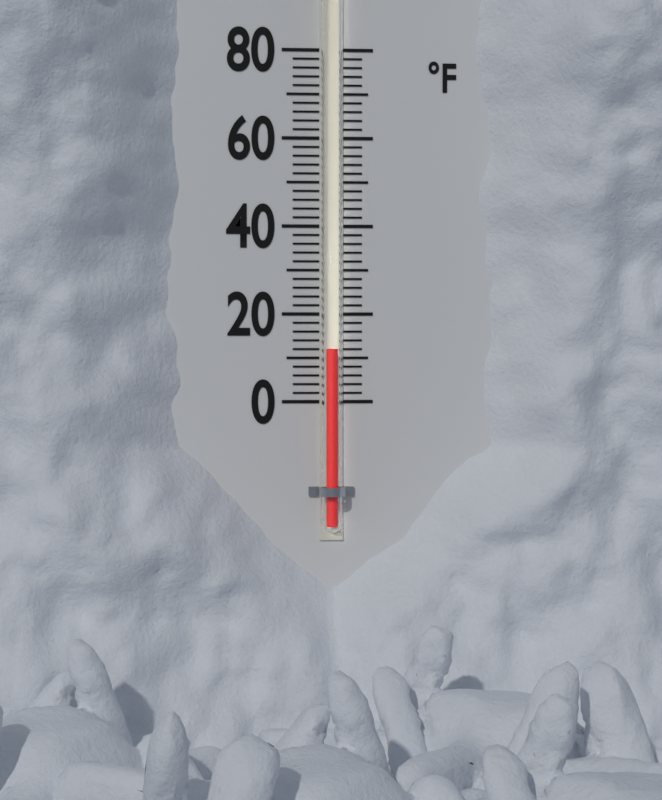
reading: 12 °F
